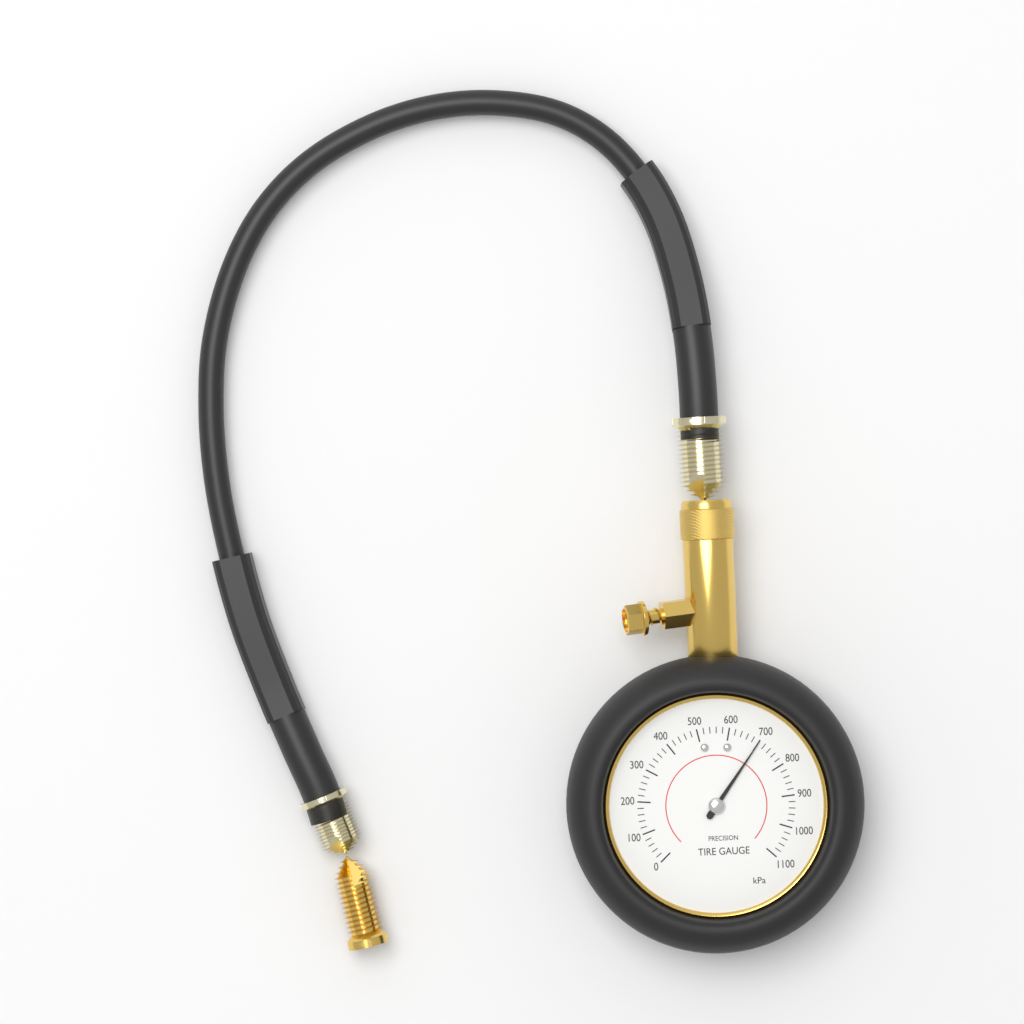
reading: 700 kPa
